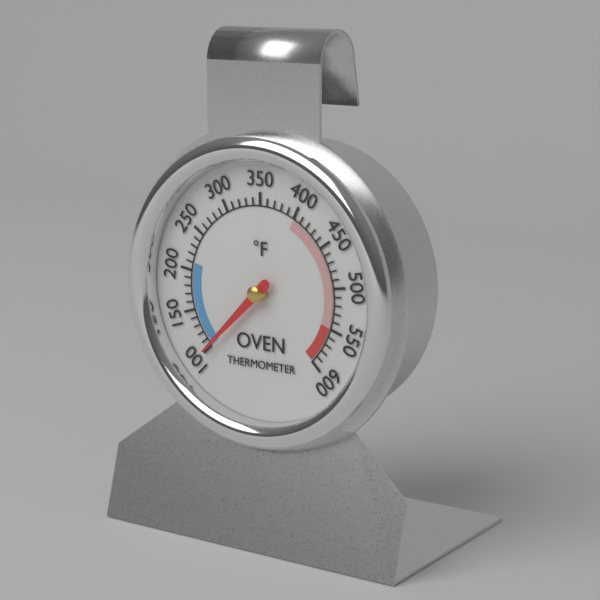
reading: 100 °F
